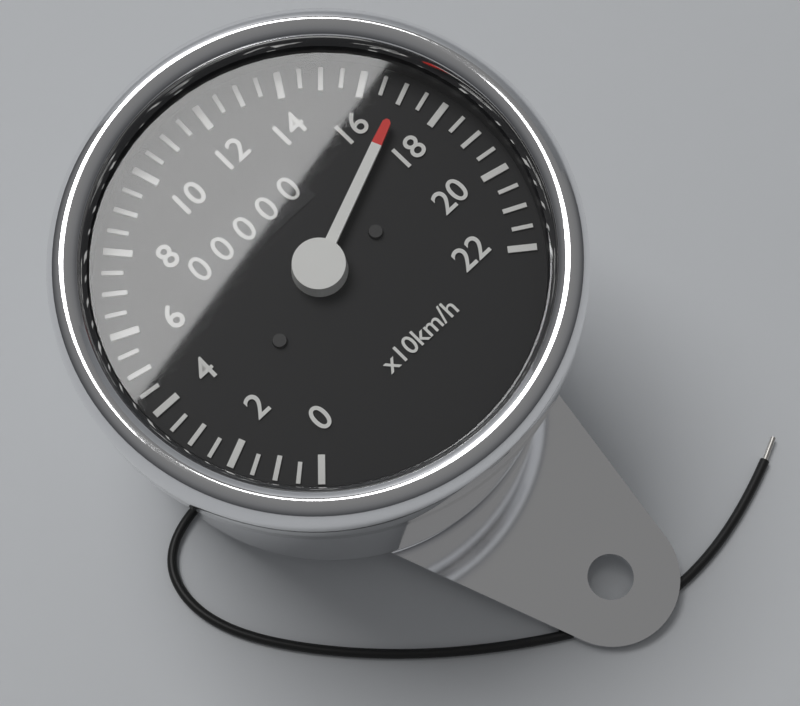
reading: 170 km/h
